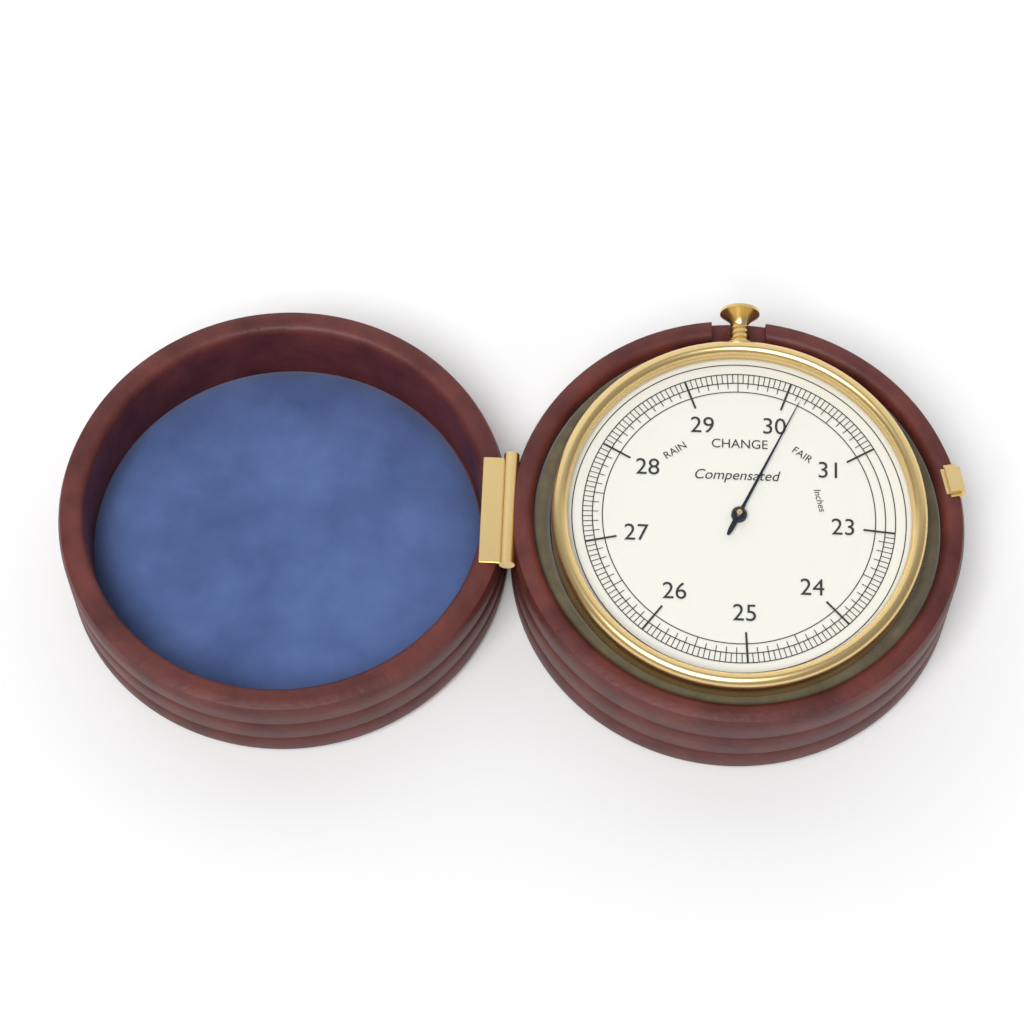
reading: 30.15 inches
